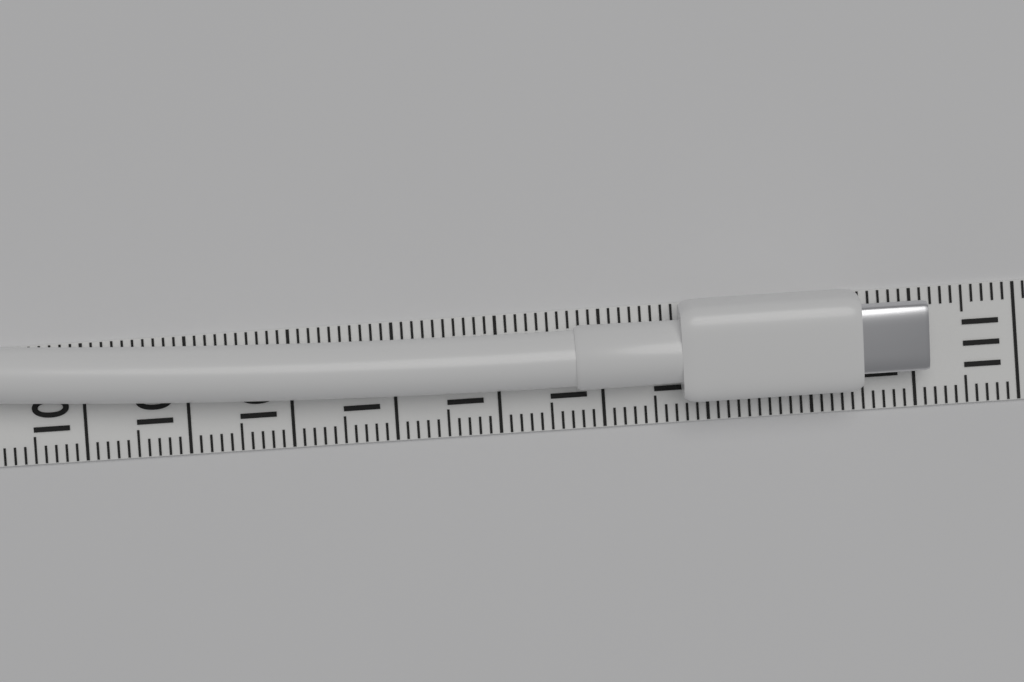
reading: 110.1 (no unit)
